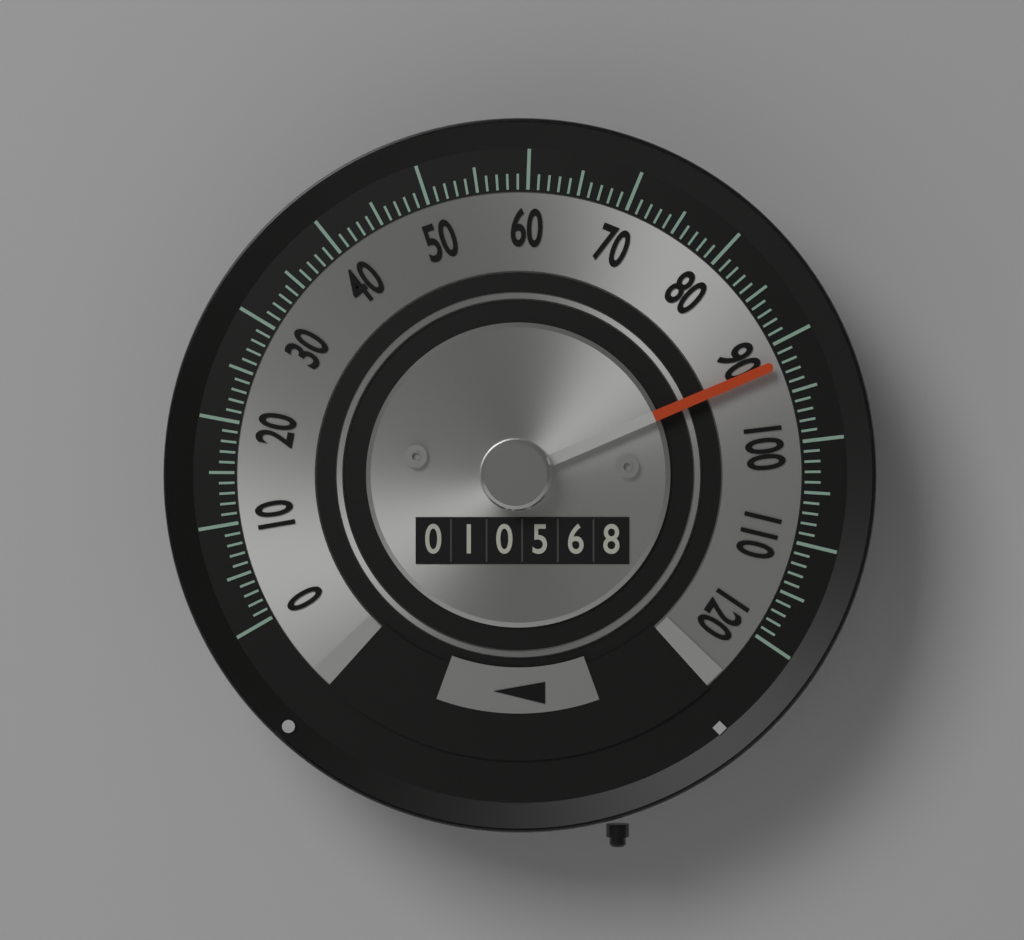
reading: 92 (no unit)
